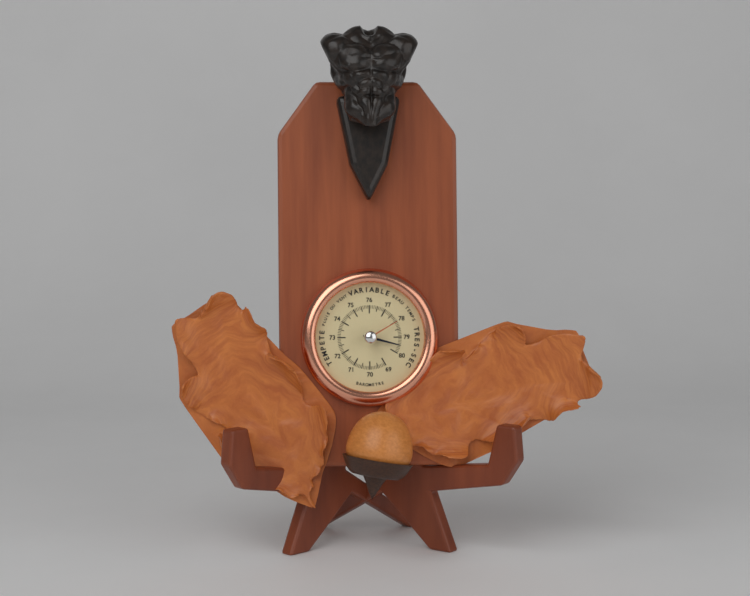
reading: 79.5 (no unit)
